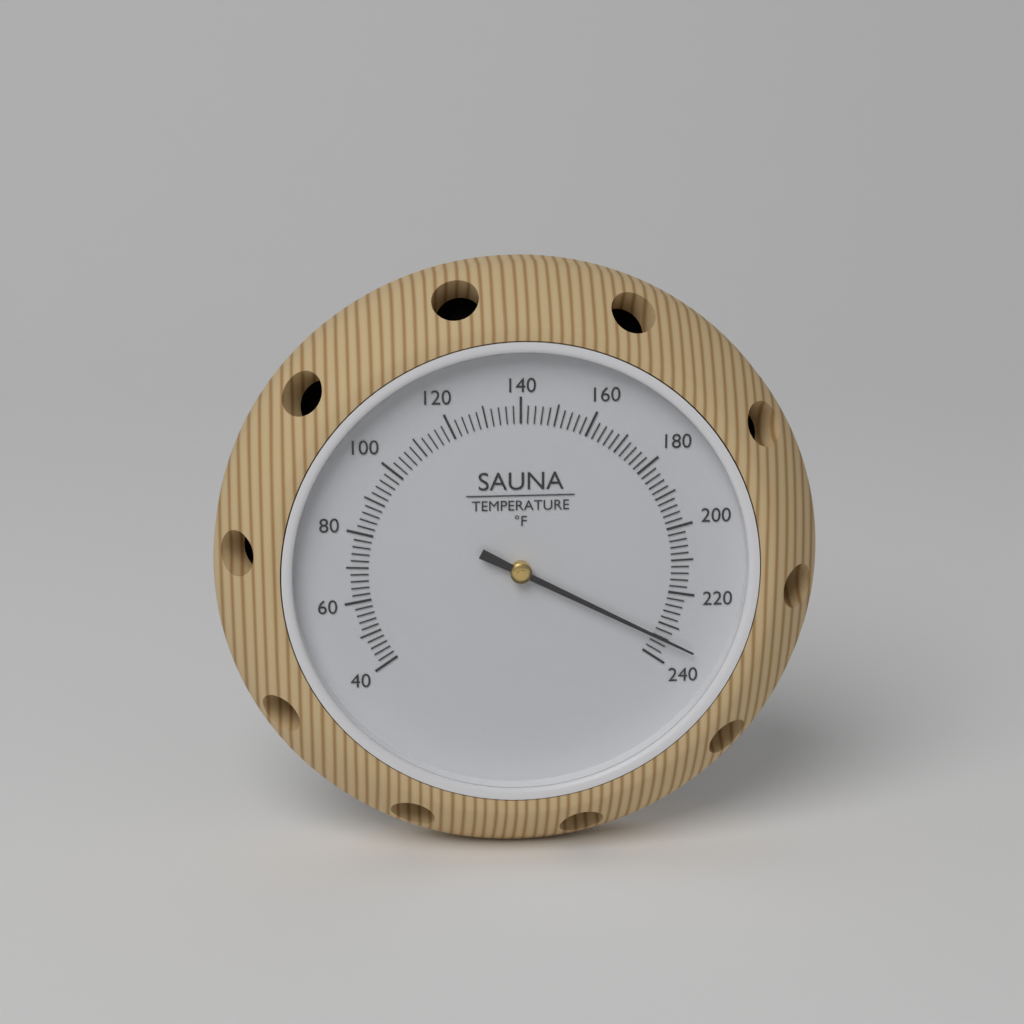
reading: 234 °F
